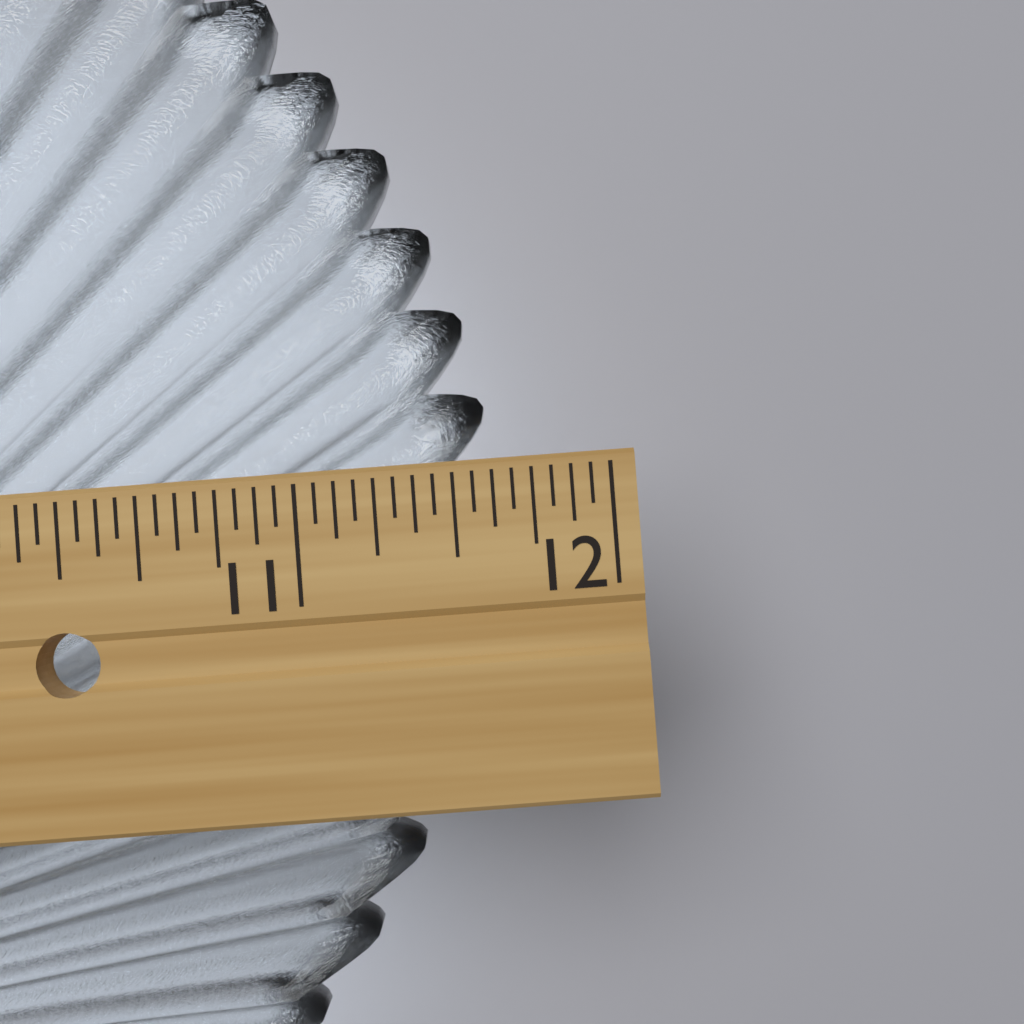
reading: 11.6250 in
